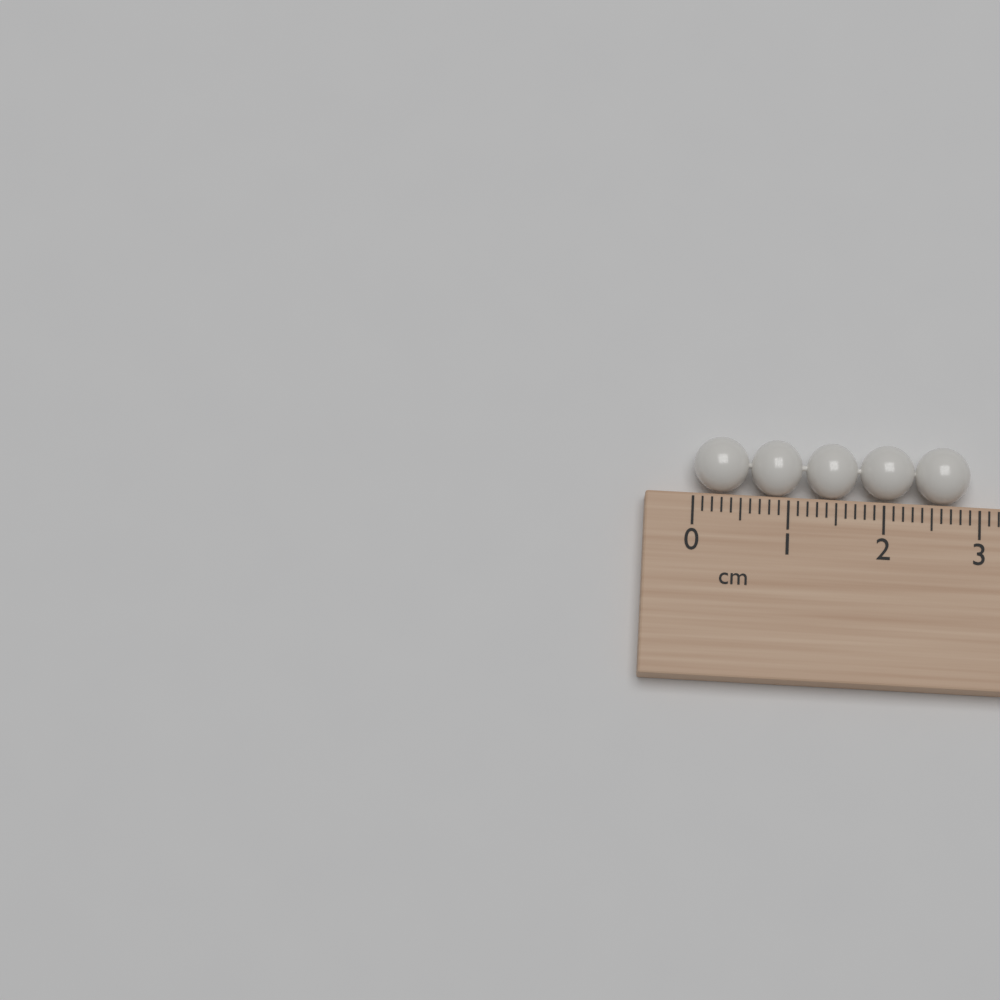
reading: 2.9 cm
